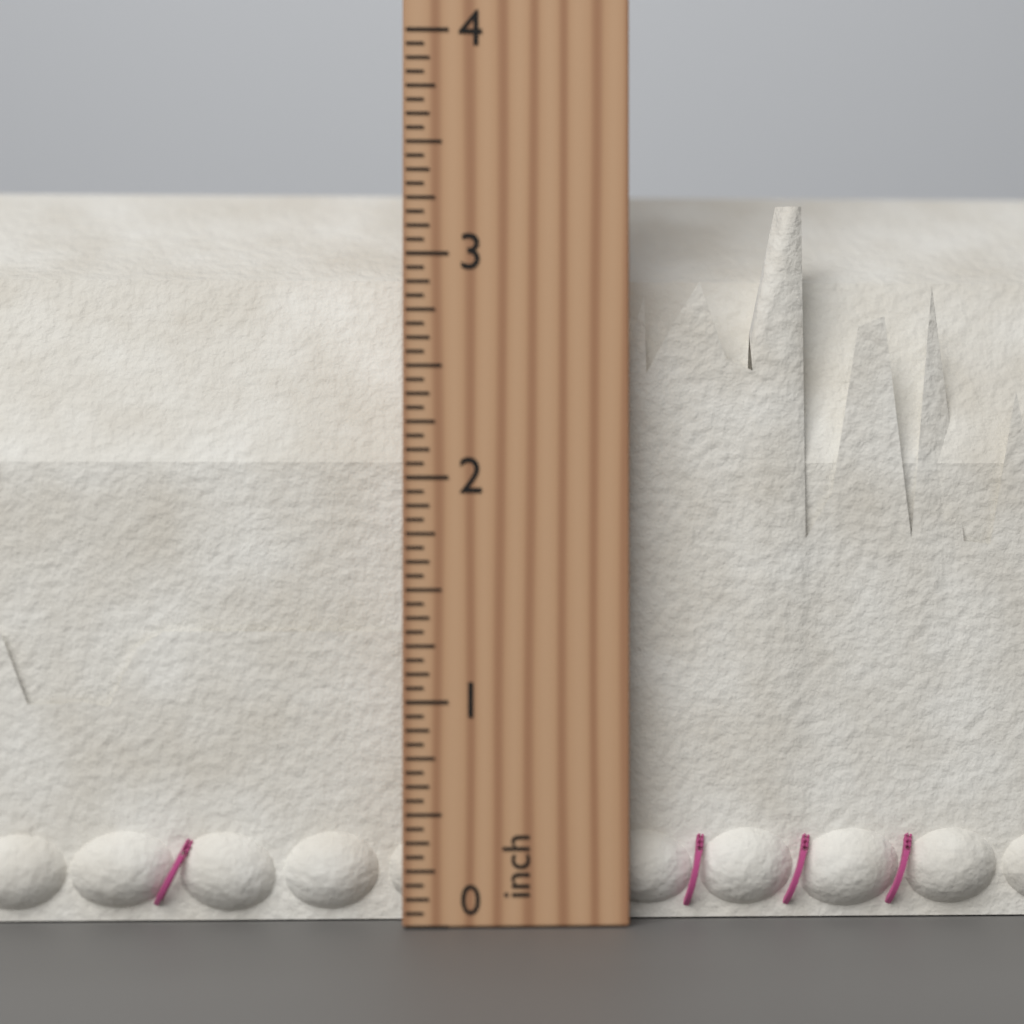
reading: 3.5000 inch
